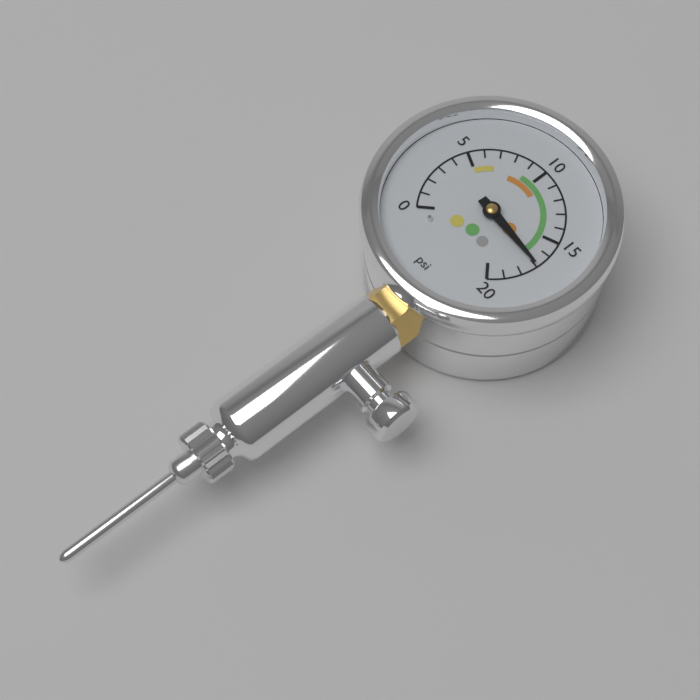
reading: 17 psi
